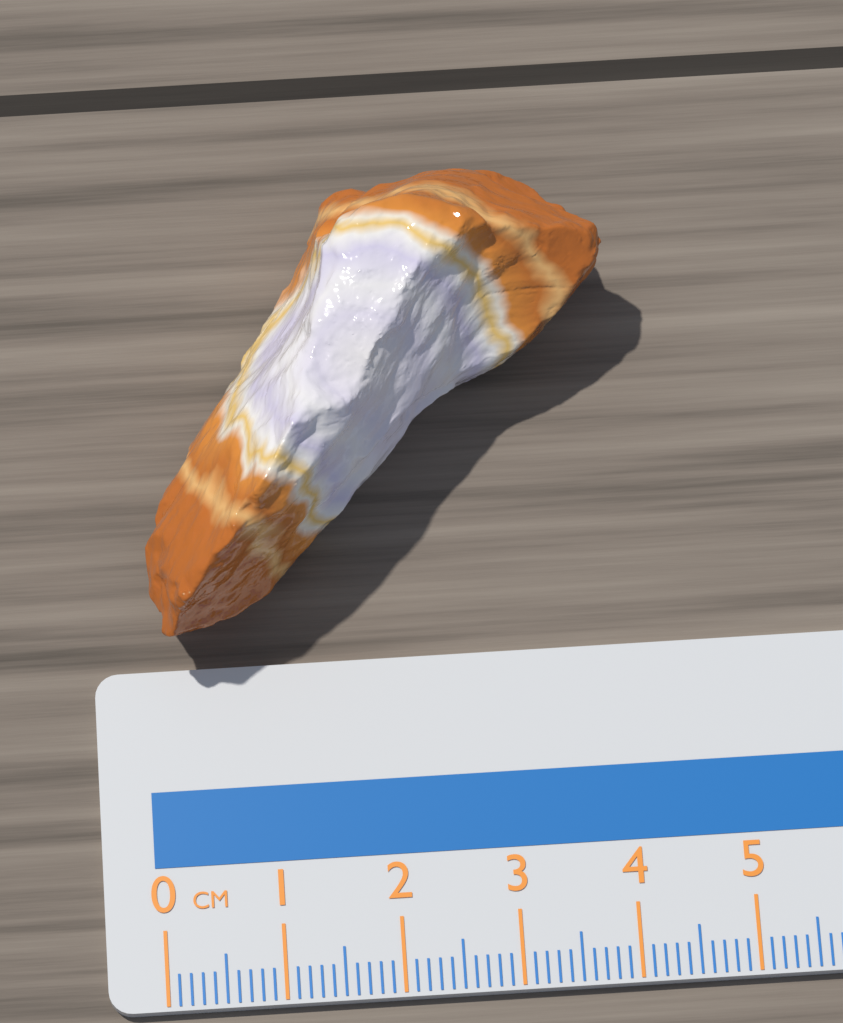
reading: 4.1 cm
